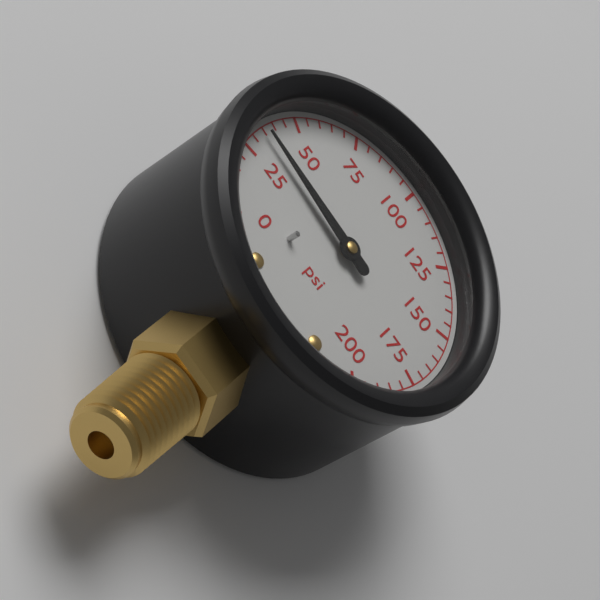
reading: 35 psi
